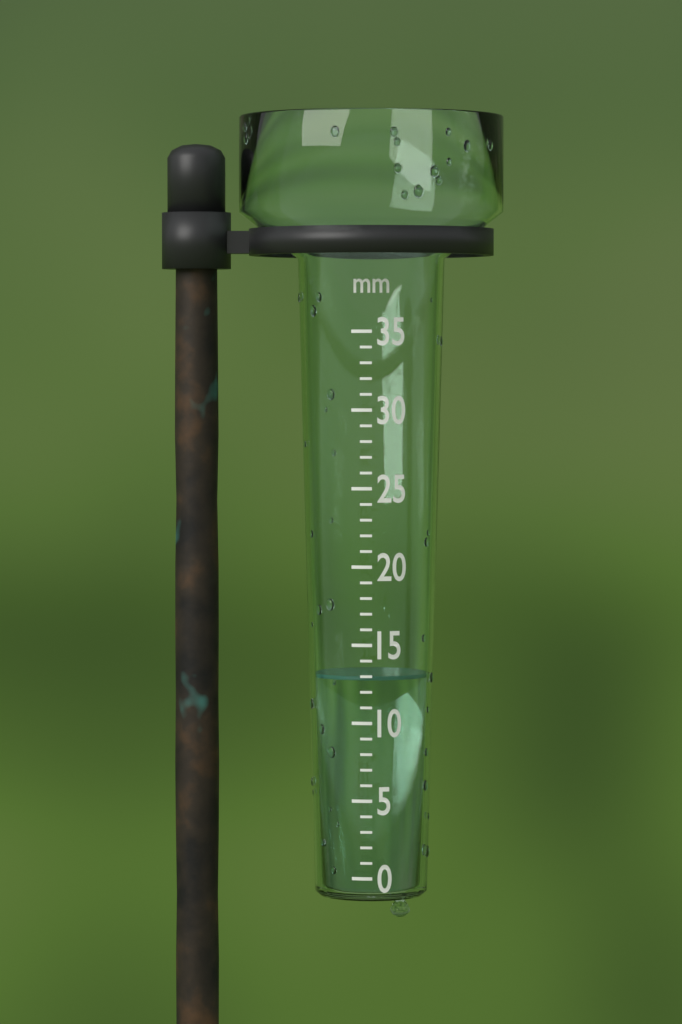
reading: 13 mm
